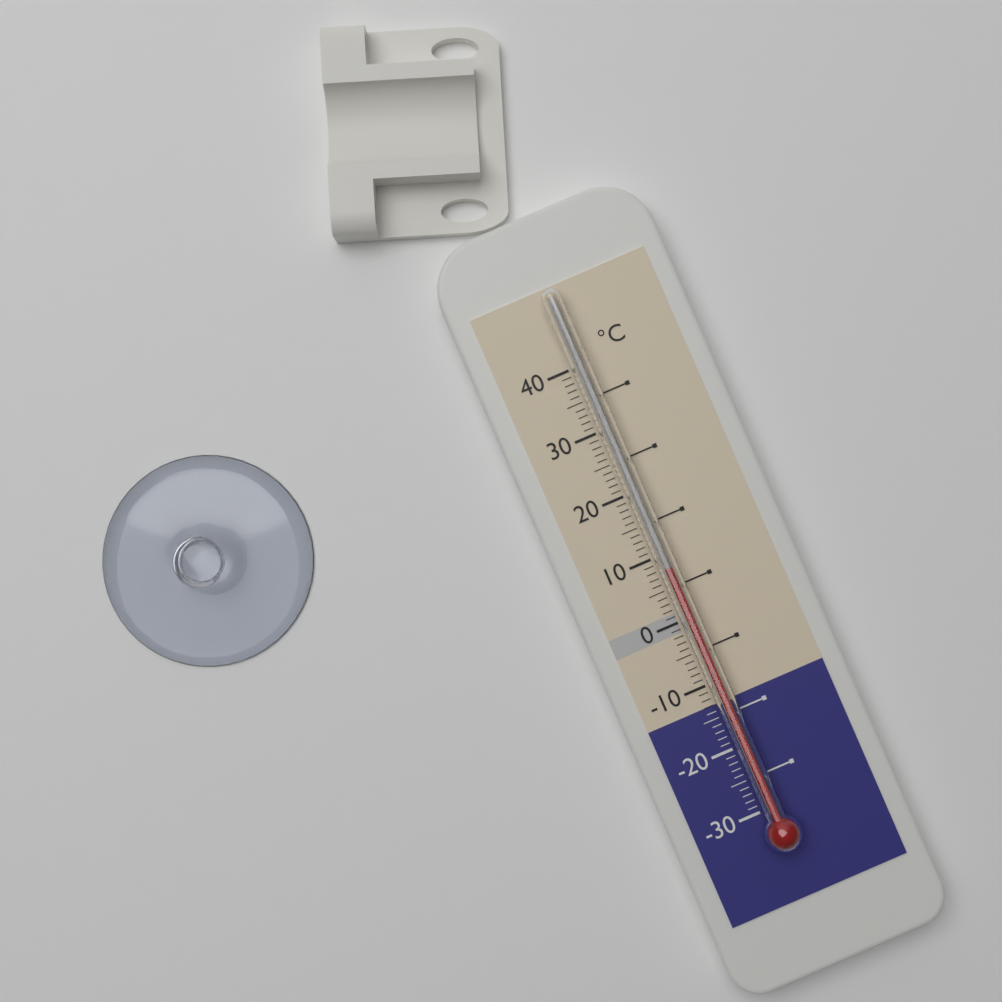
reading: 8 °C
